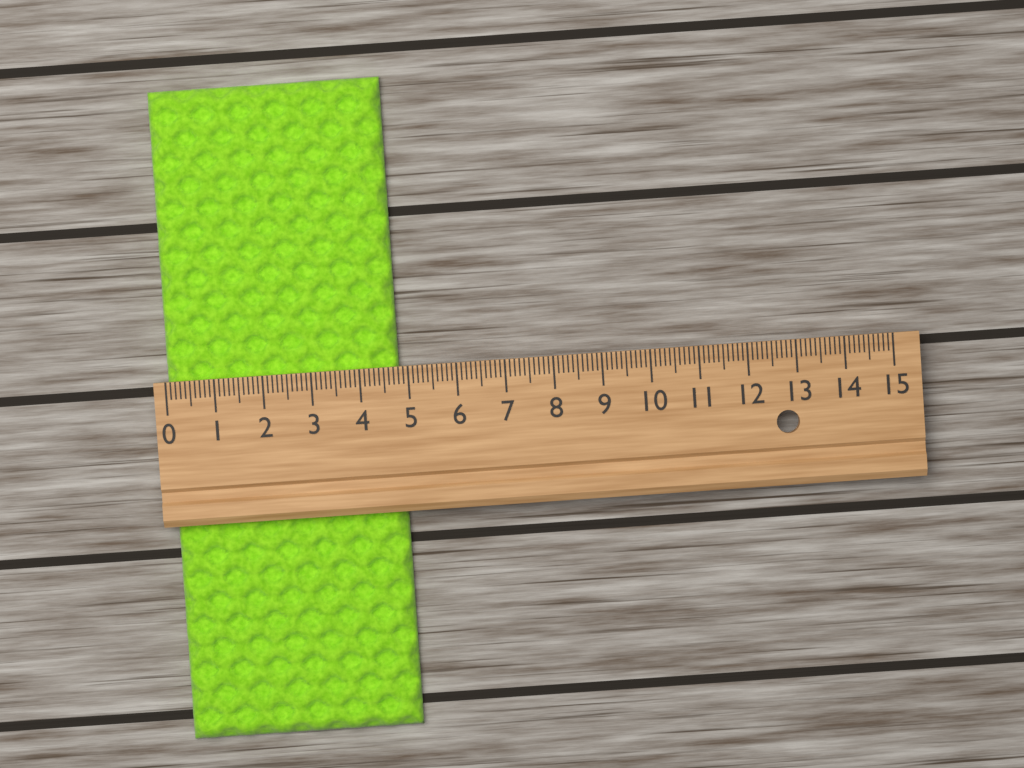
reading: 4.8 (no unit)
